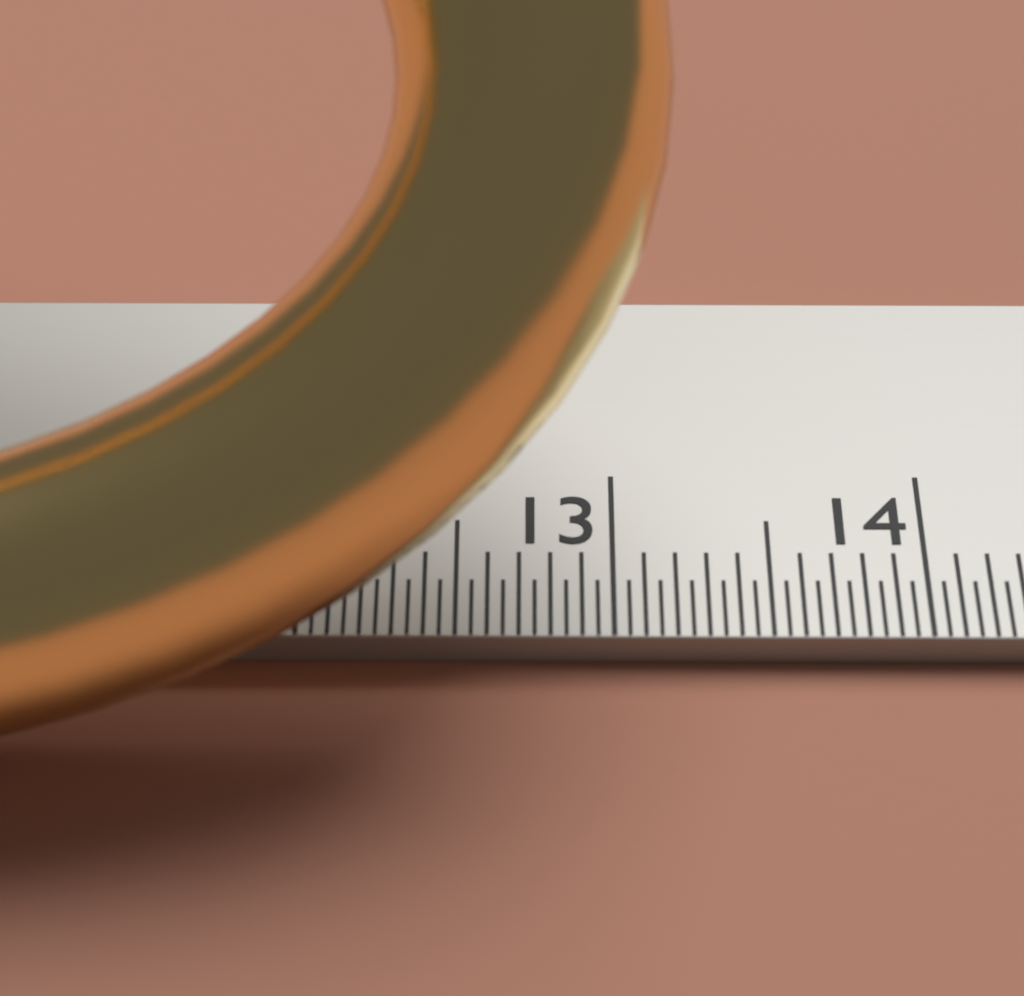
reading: 13.15 cm
